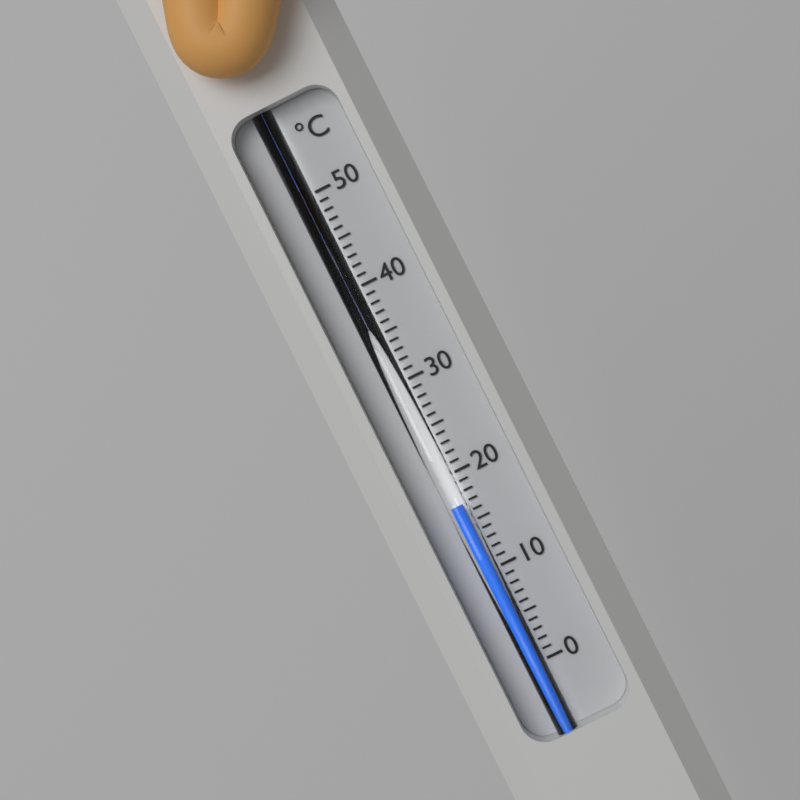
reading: 17 °C
